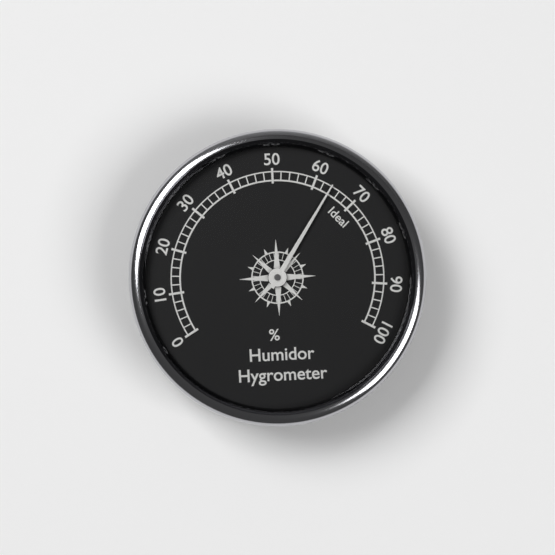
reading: 64 %
